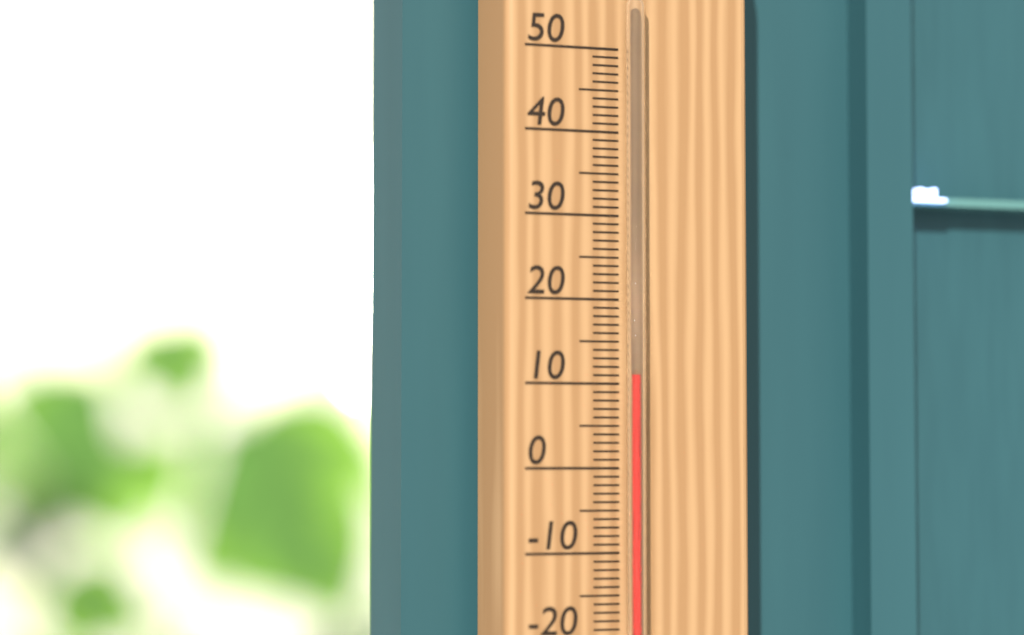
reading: 11 °C
